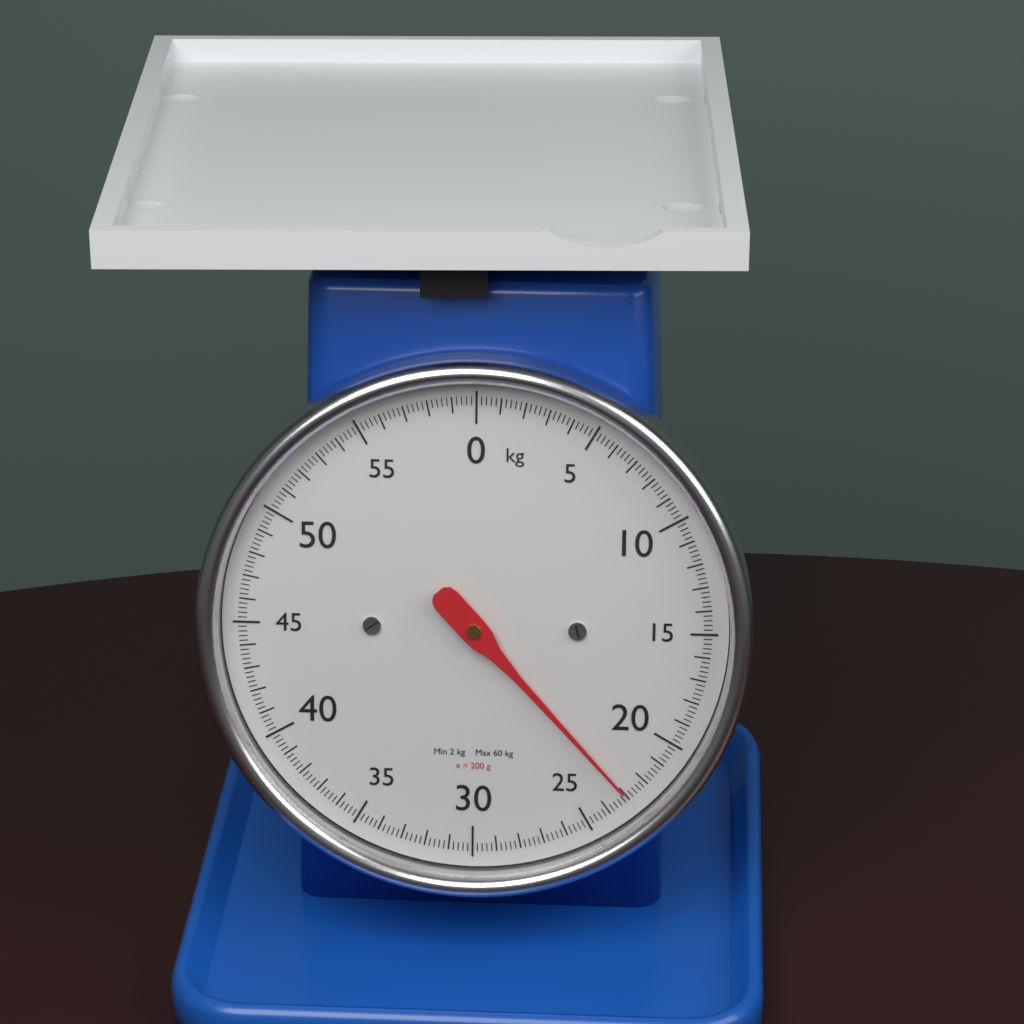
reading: 23.0 kg
